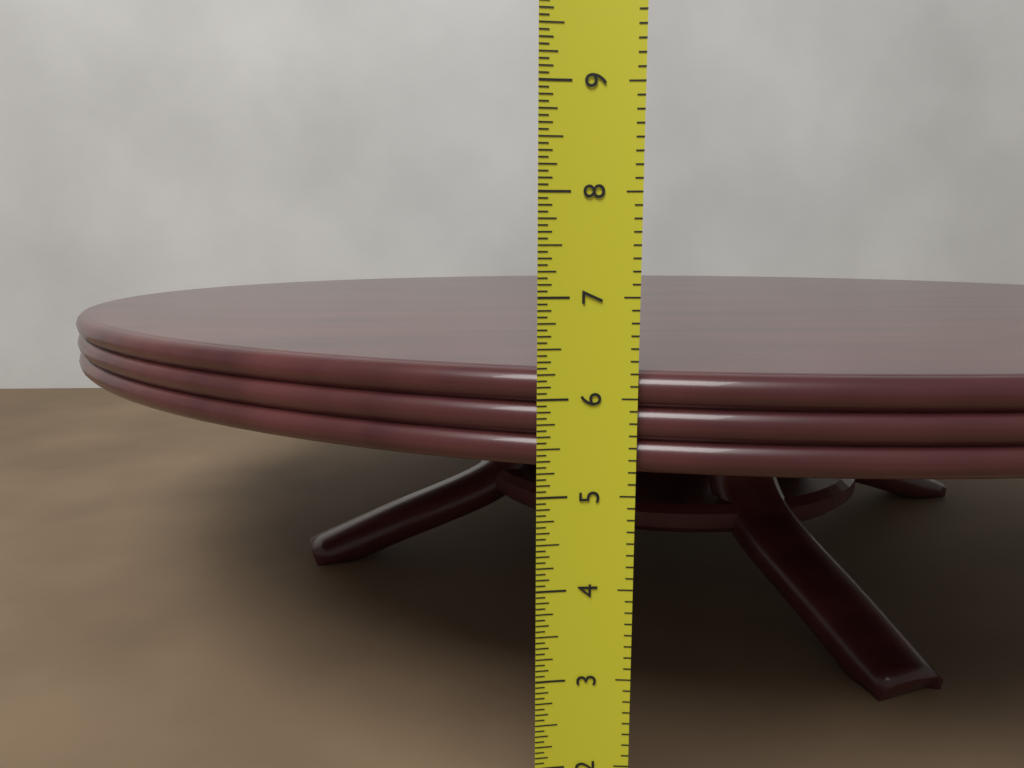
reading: 6.2500 in
